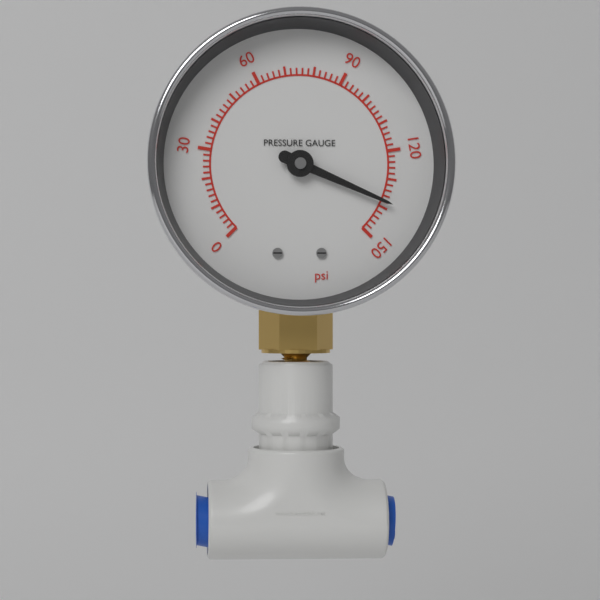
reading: 138 psi
